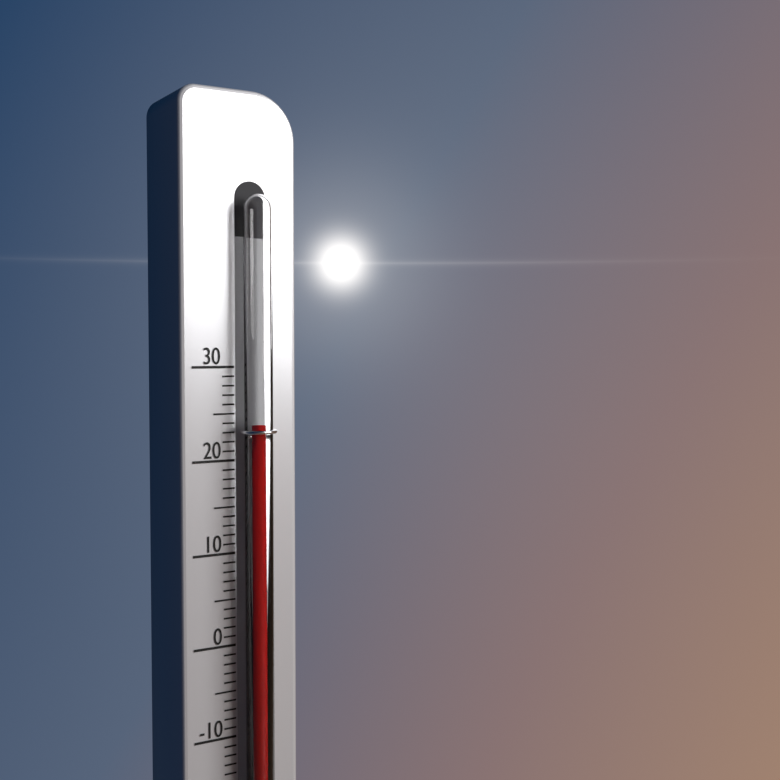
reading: 24 (no unit)
